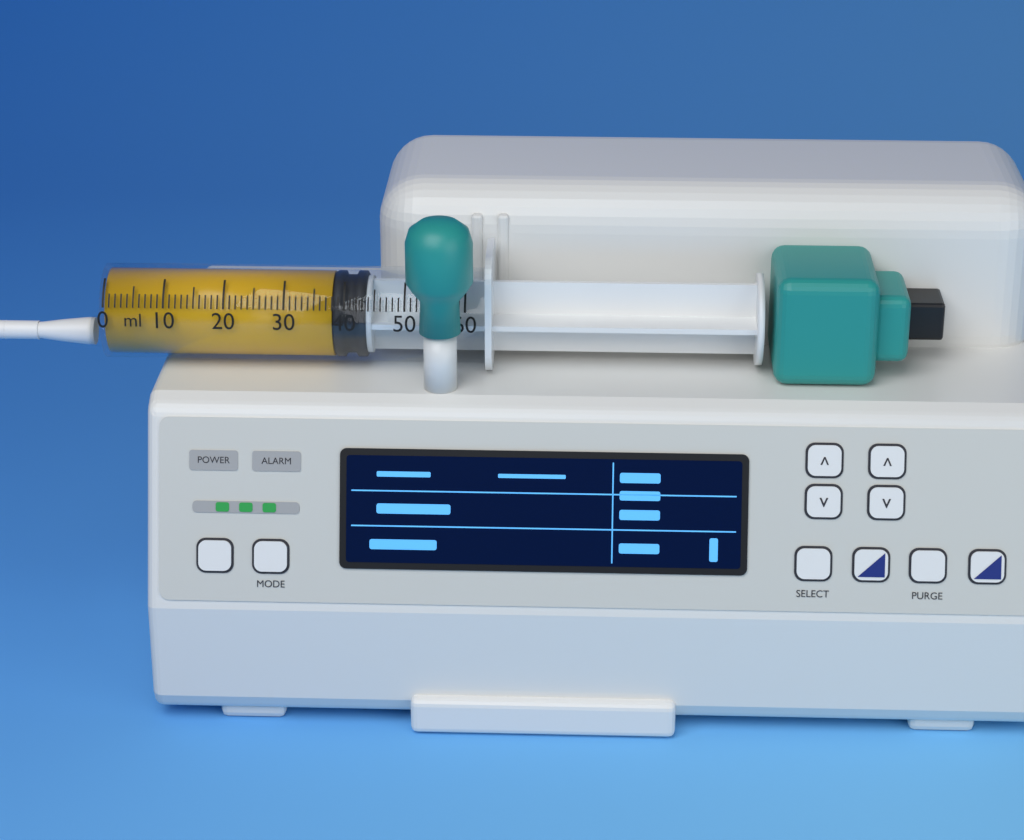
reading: 38 ml
